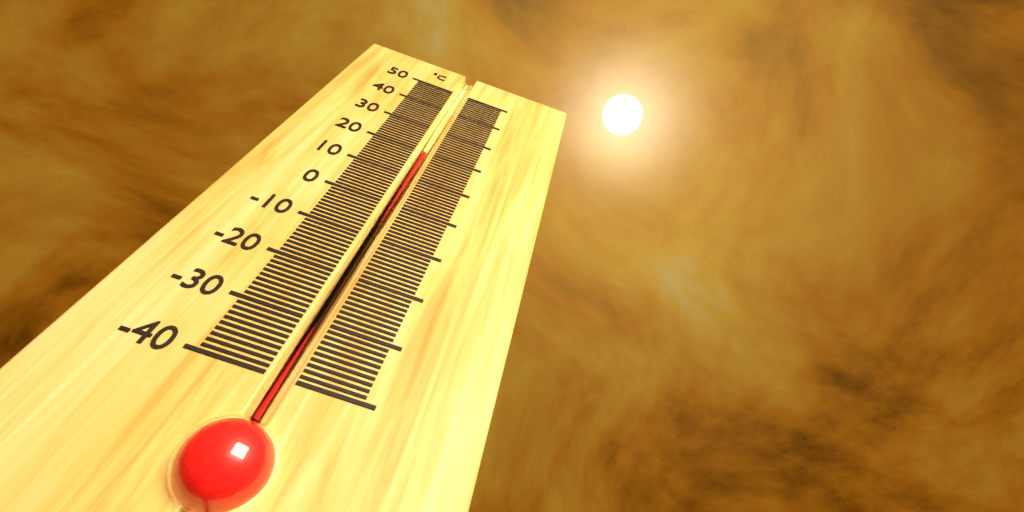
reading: 20 °C
